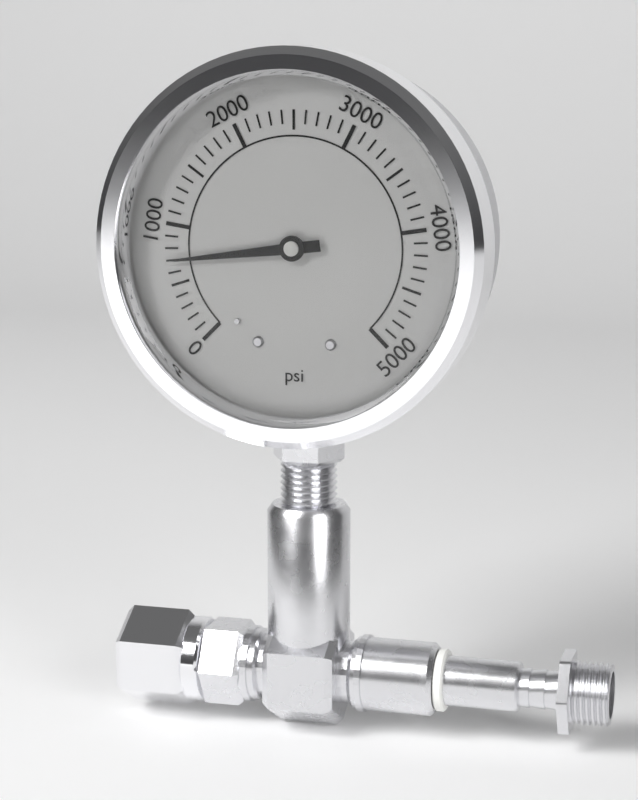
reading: 700 psi
